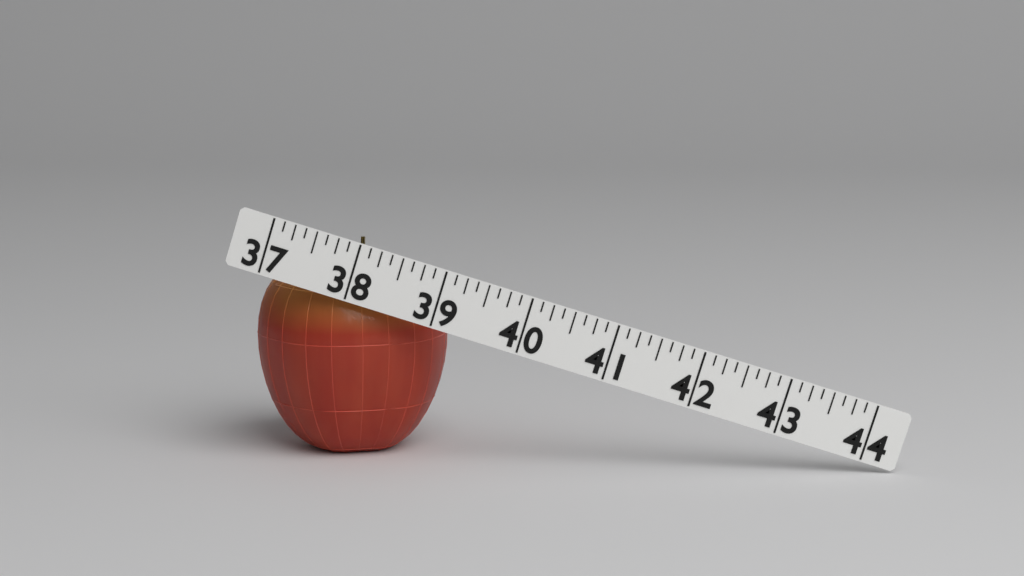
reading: 39.250 (no unit)
